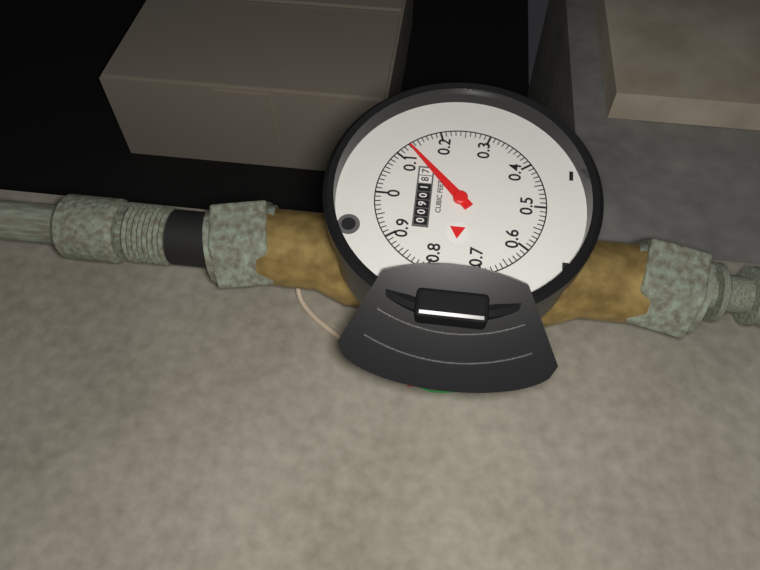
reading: 0.13 cubic feet
